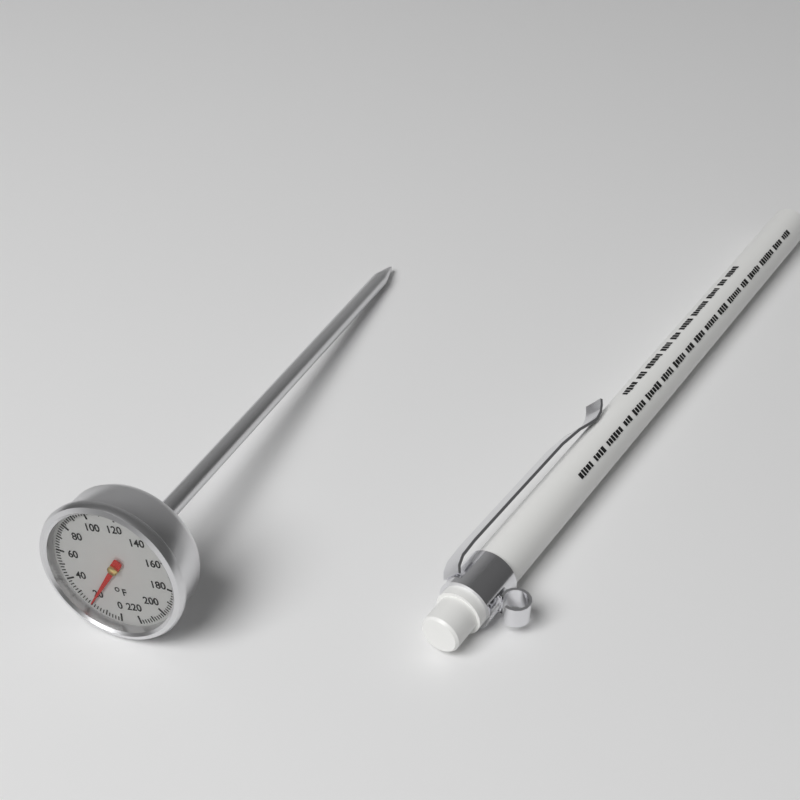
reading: 20 °F
